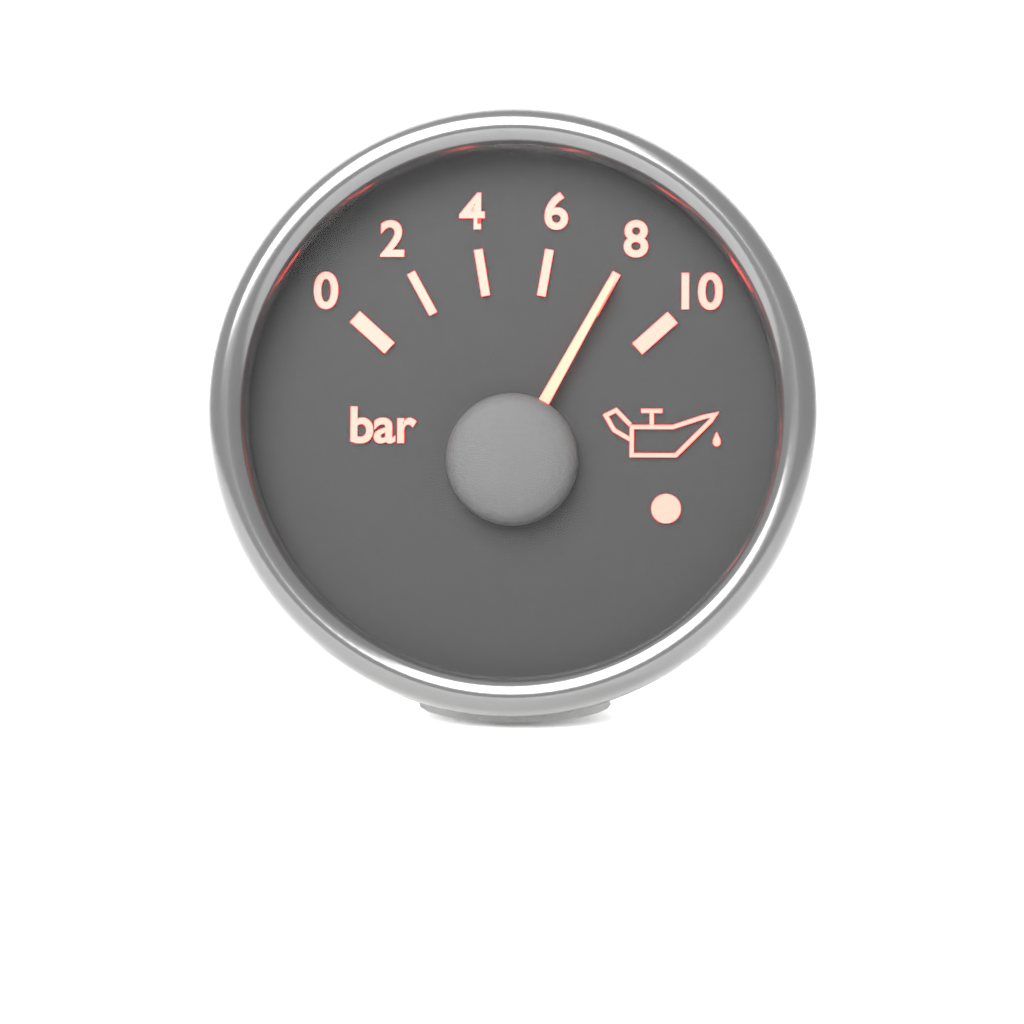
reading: 8 bar
